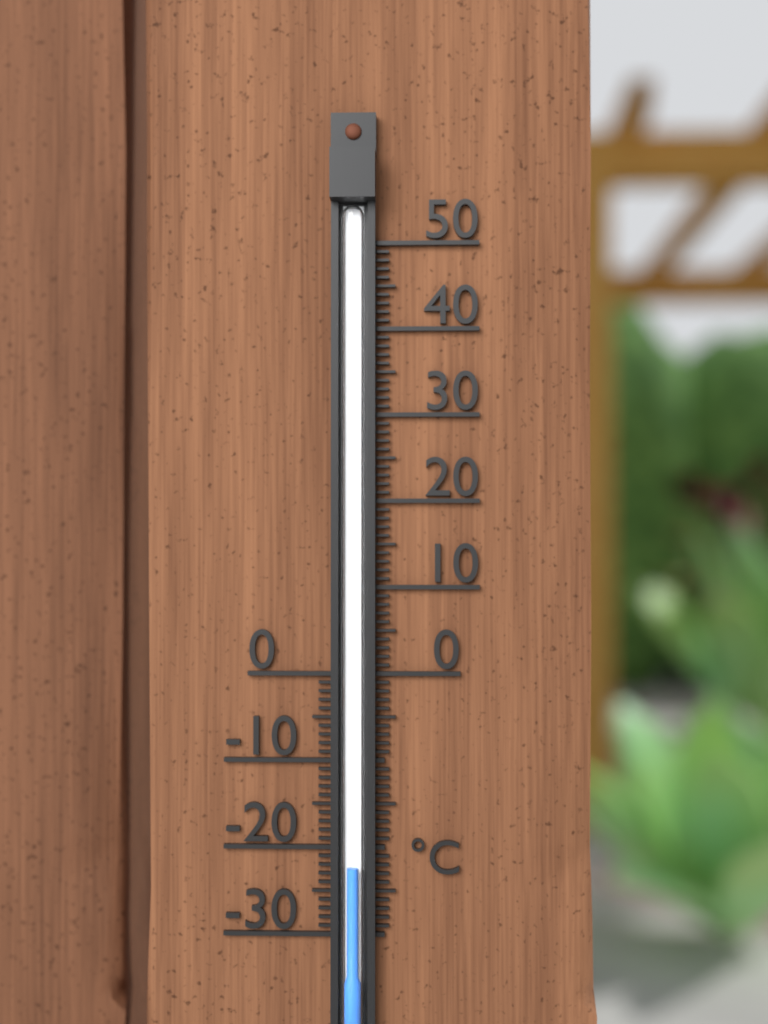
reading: -22 °C
